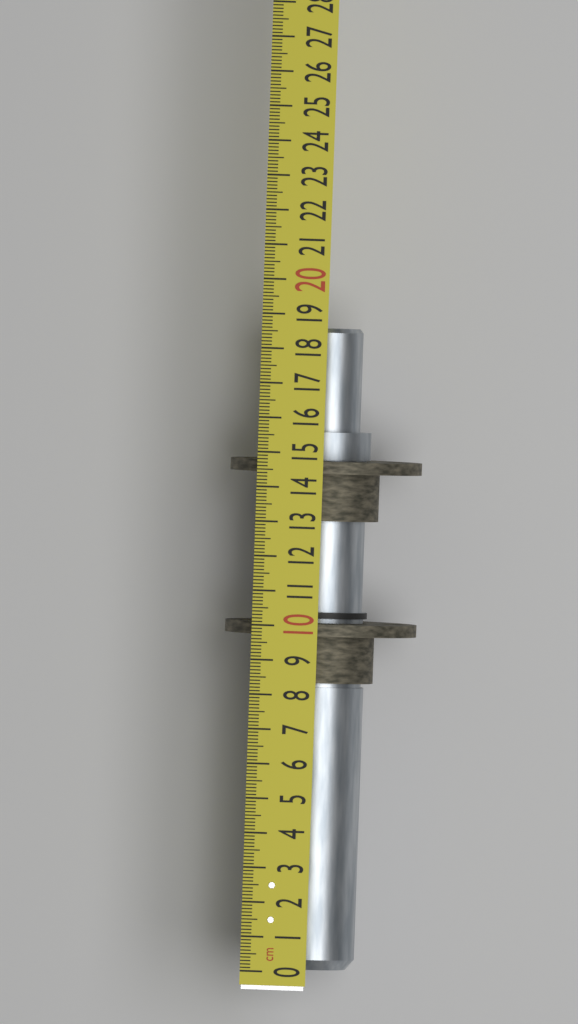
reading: 18.6 cm
